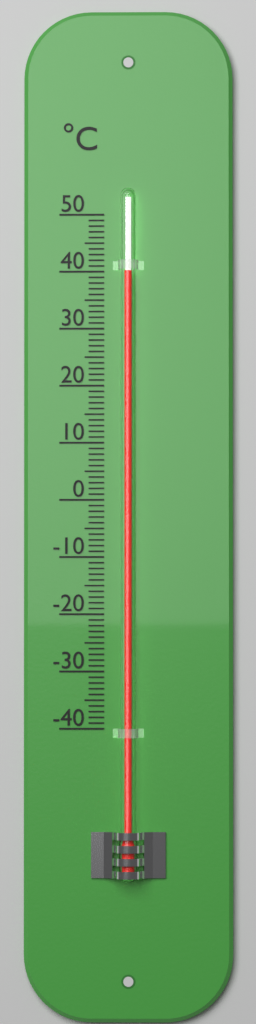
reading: 40 °C
